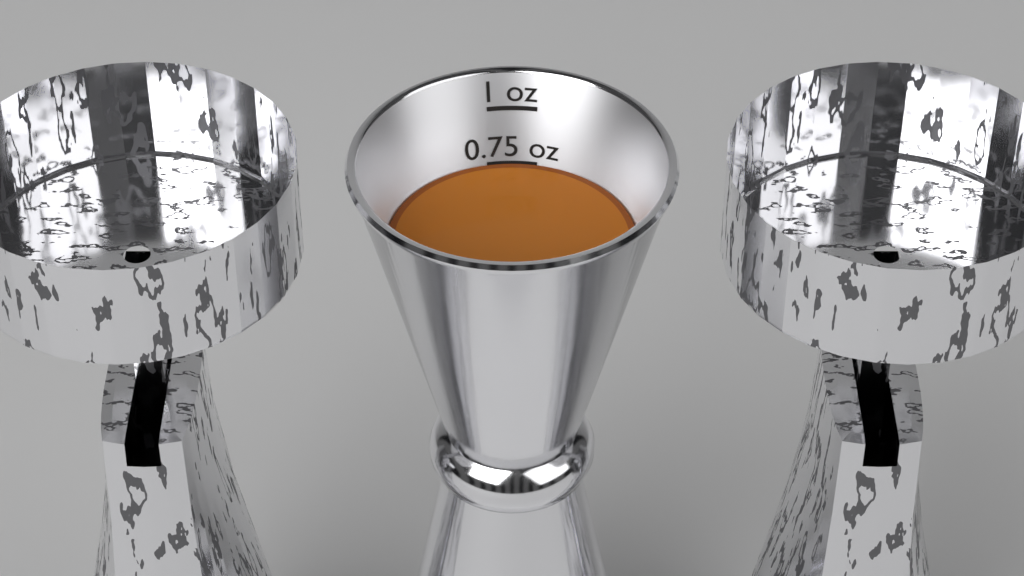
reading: 0.75 oz
